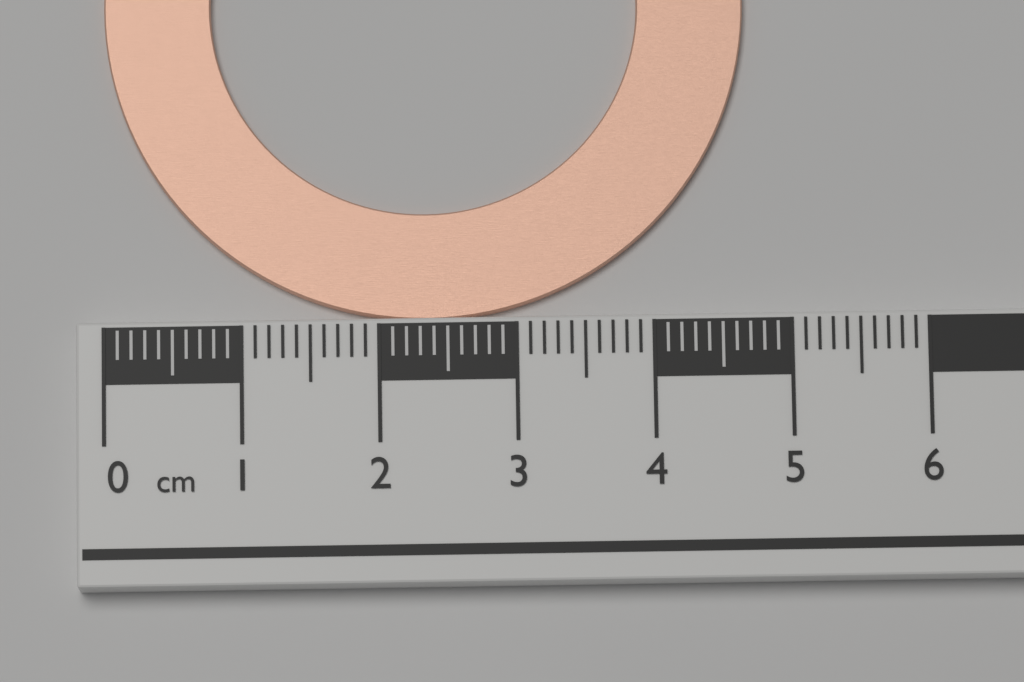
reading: 4.7 cm
